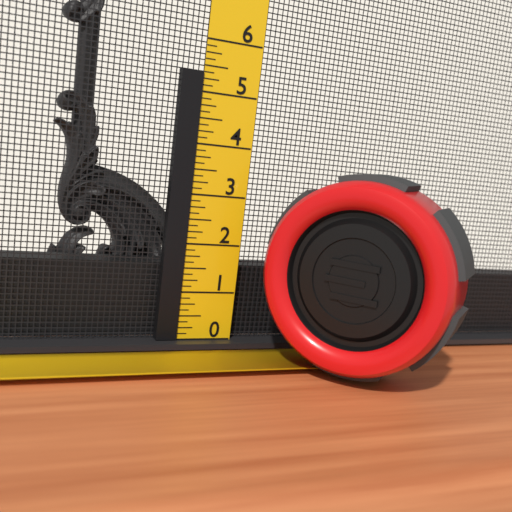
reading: 5.375 (no unit)
